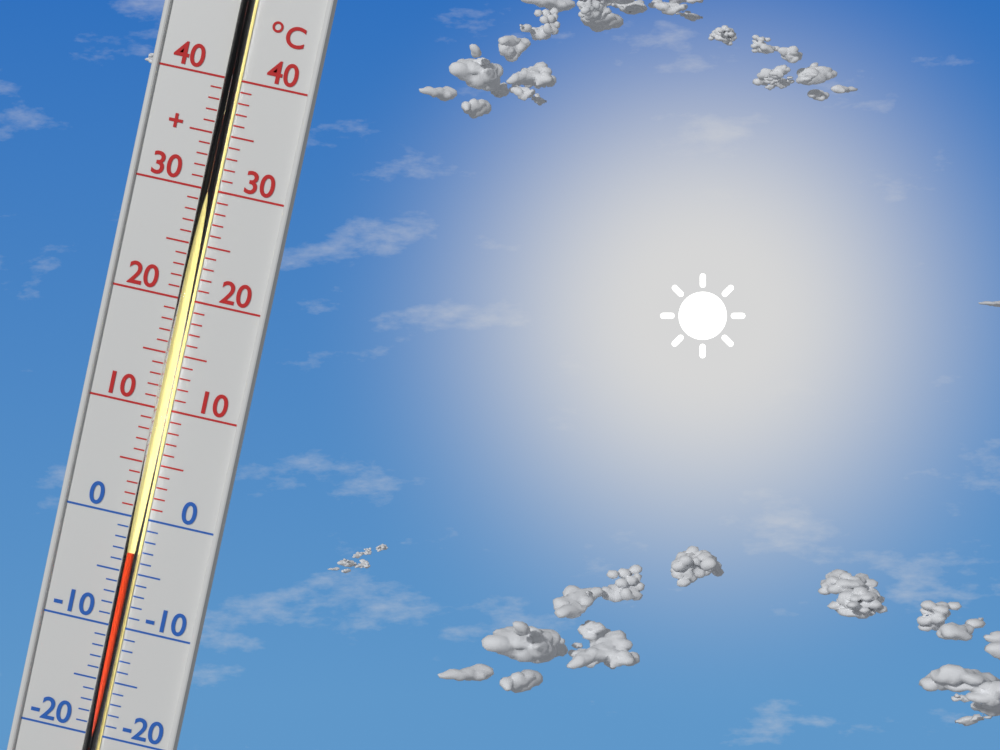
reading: -3 °C
